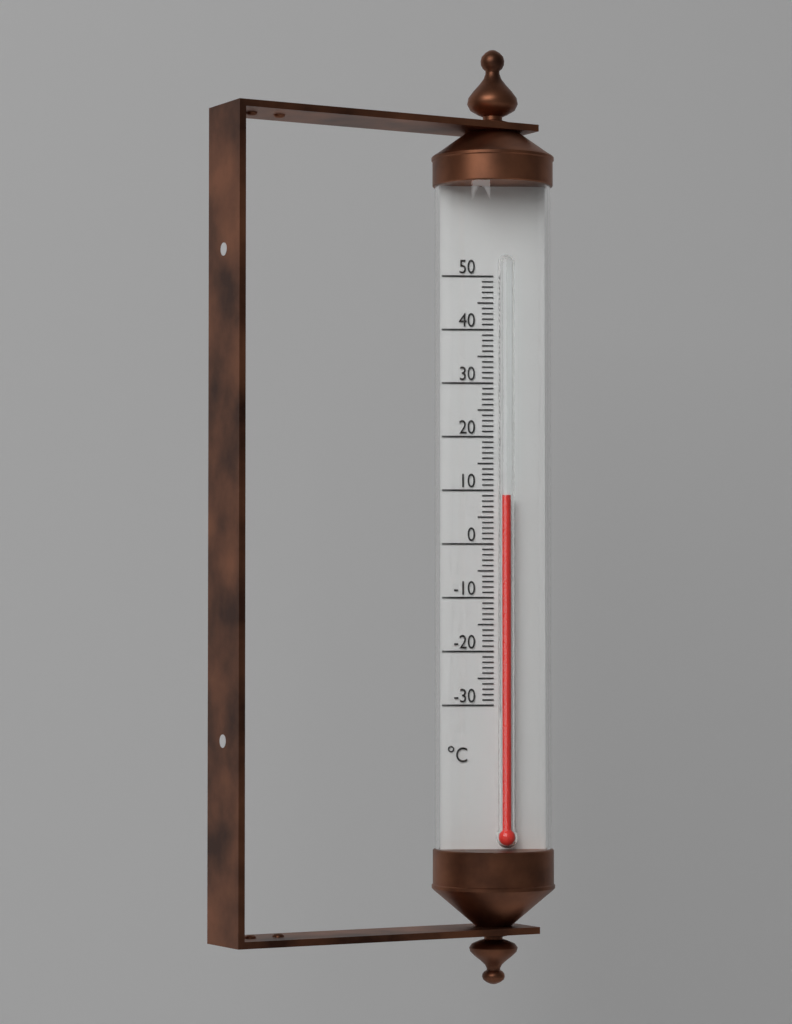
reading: 9 °C
